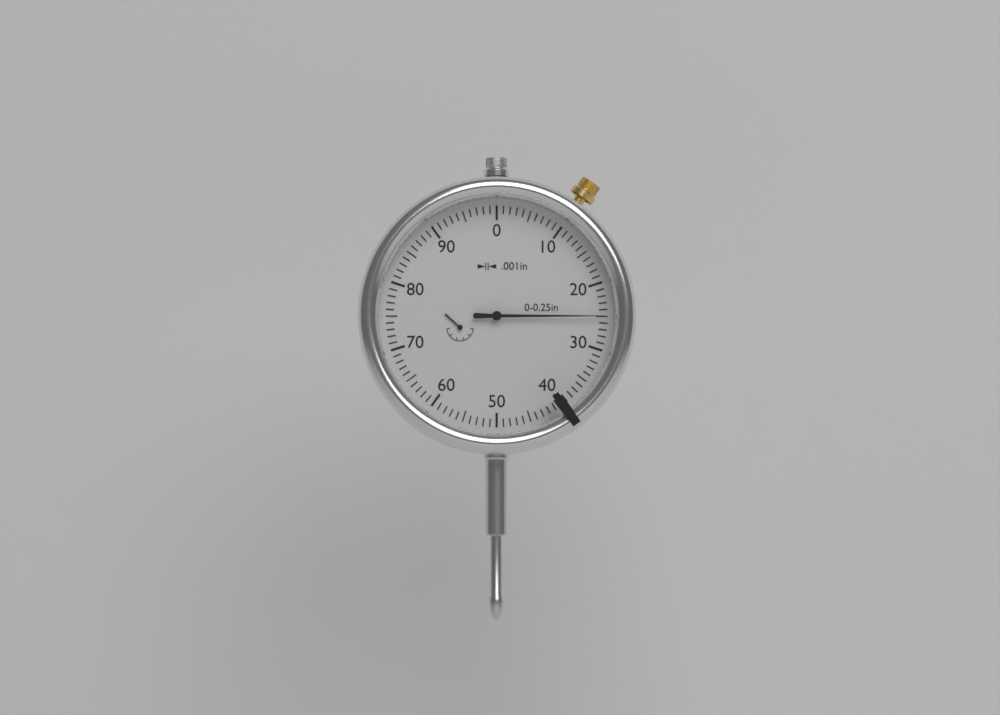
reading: 0.025 in
